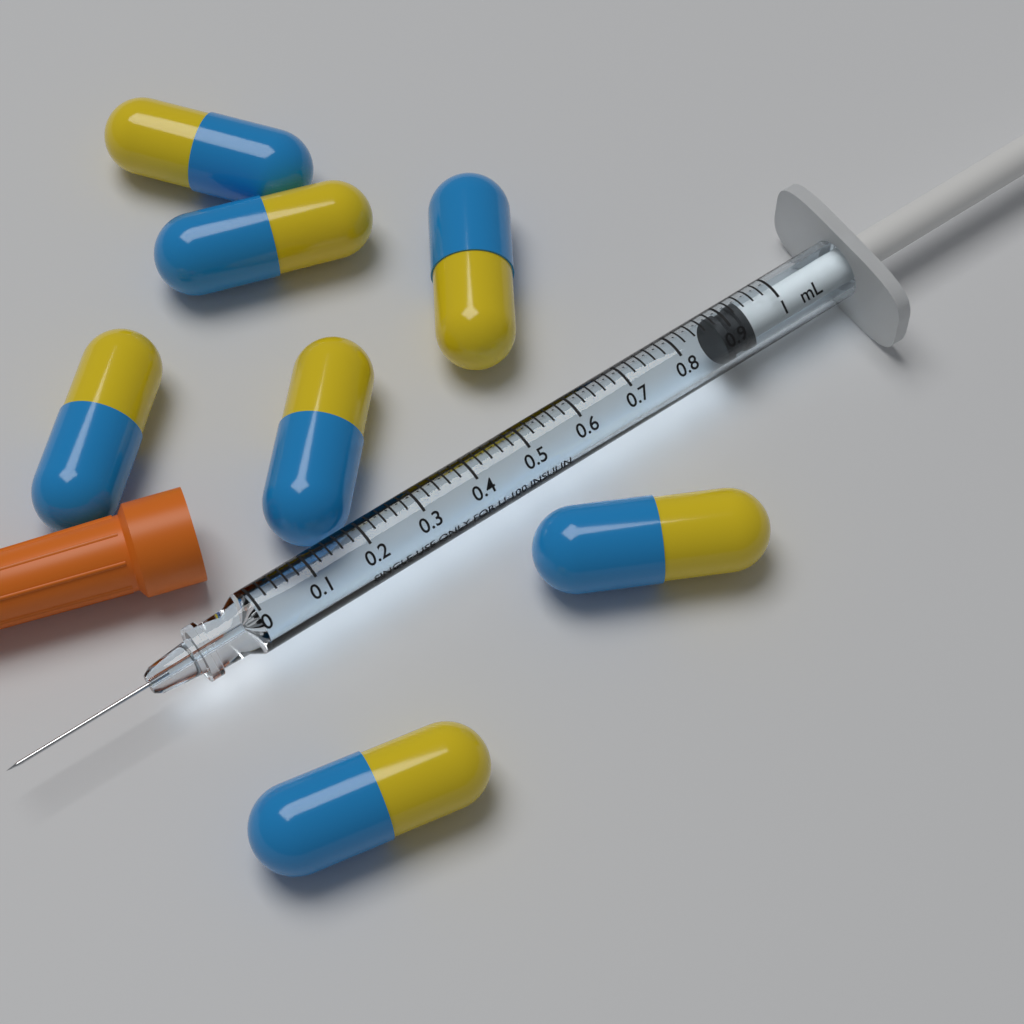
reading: 0.88 mL
